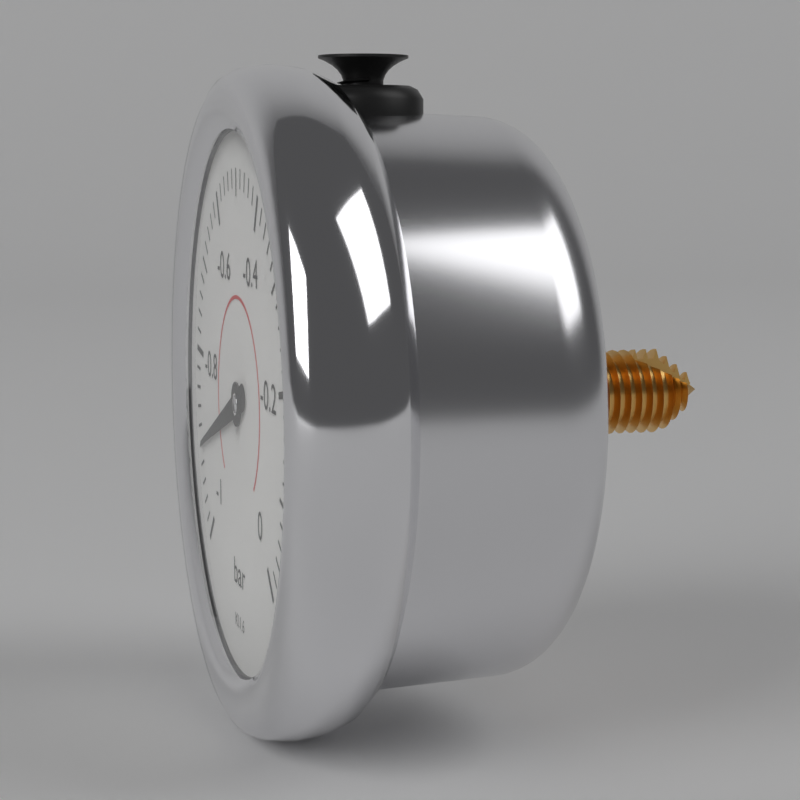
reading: -0.90 bar
